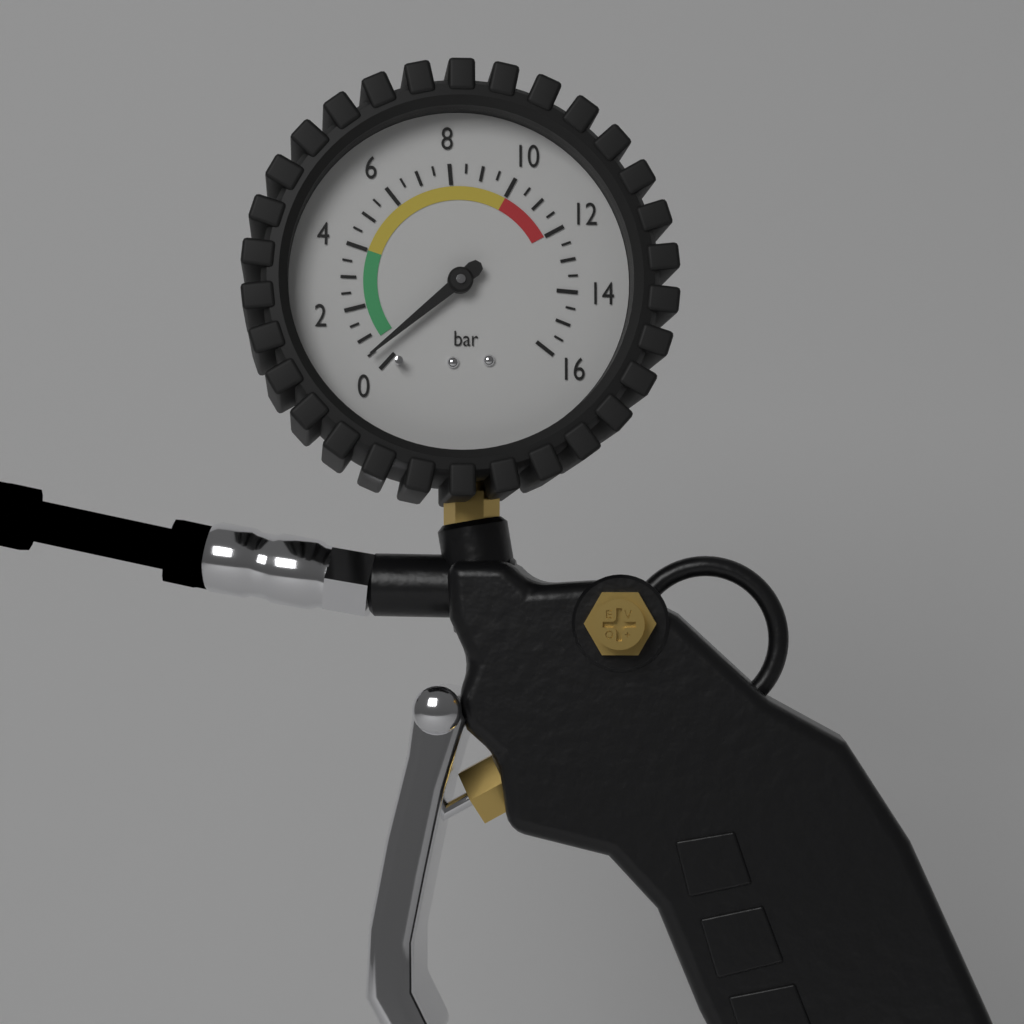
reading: 0.5 bar
